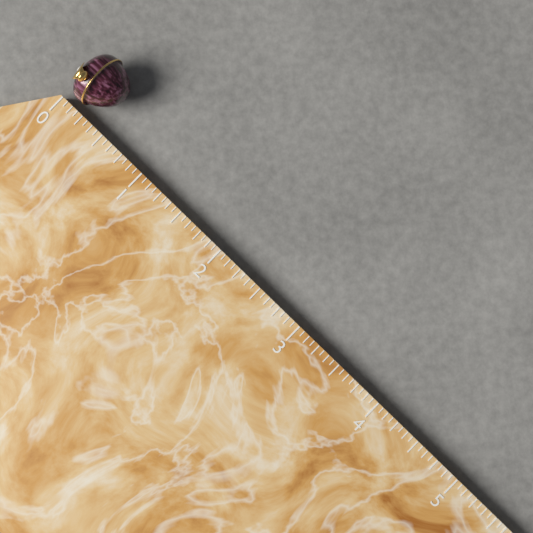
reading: 0.4375 (no unit)
